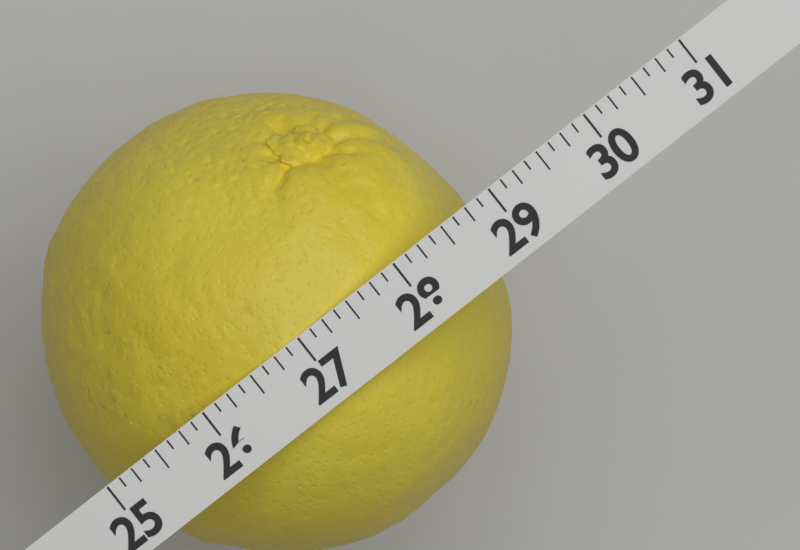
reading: 28.750 (no unit)
